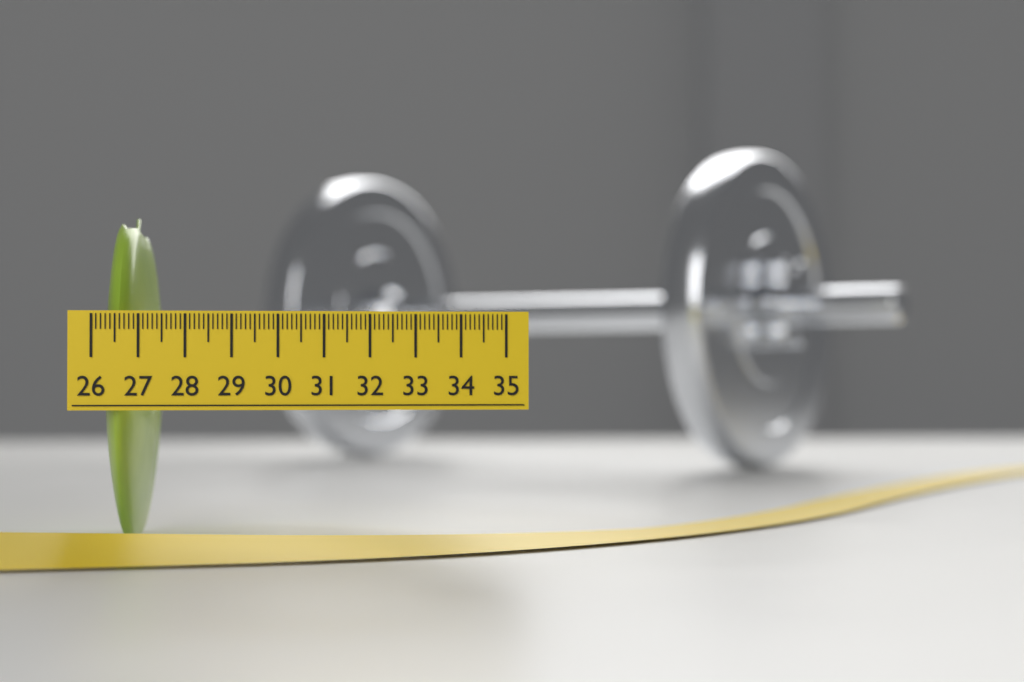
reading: 27.1 (no unit)
